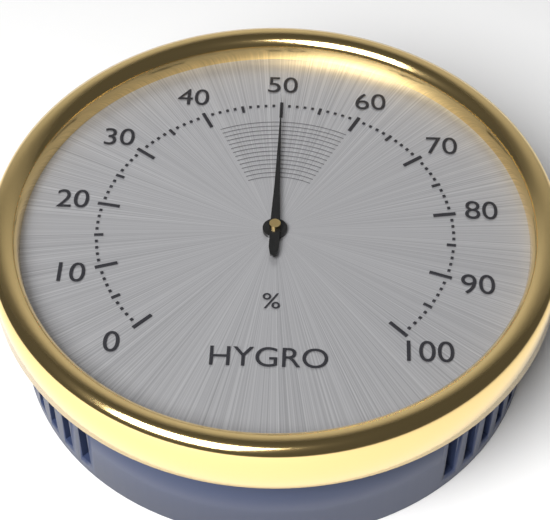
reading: 50 %
